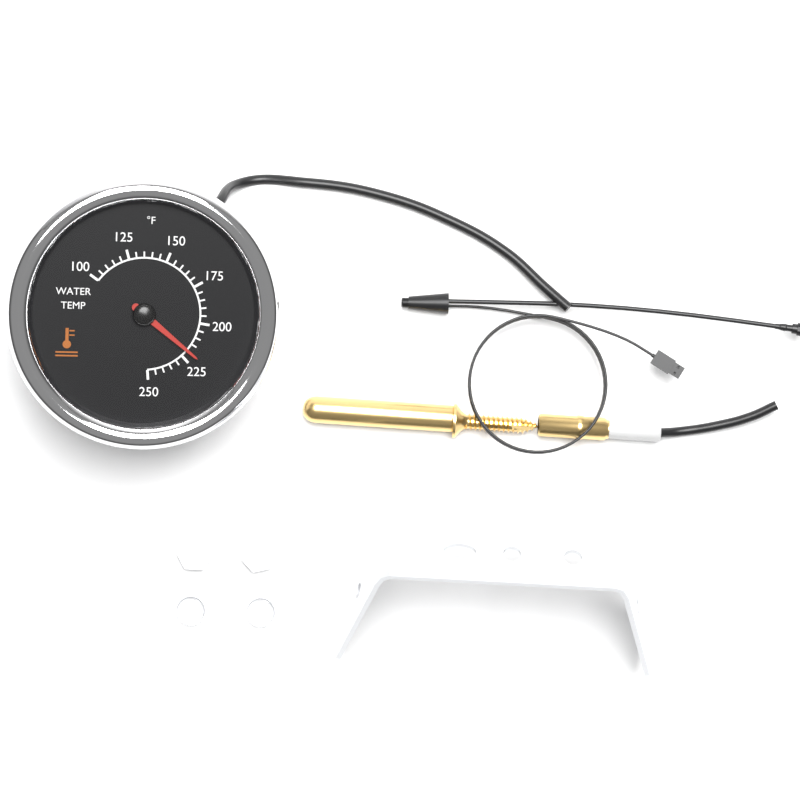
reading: 220 °F
